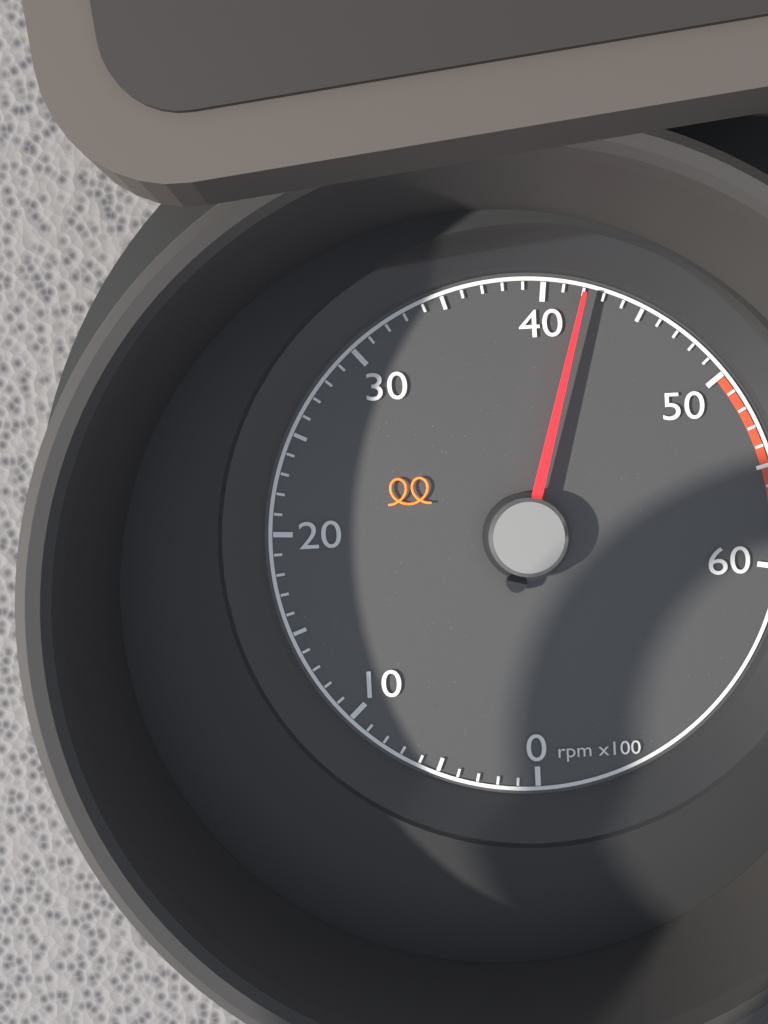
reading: 4200 rpm
